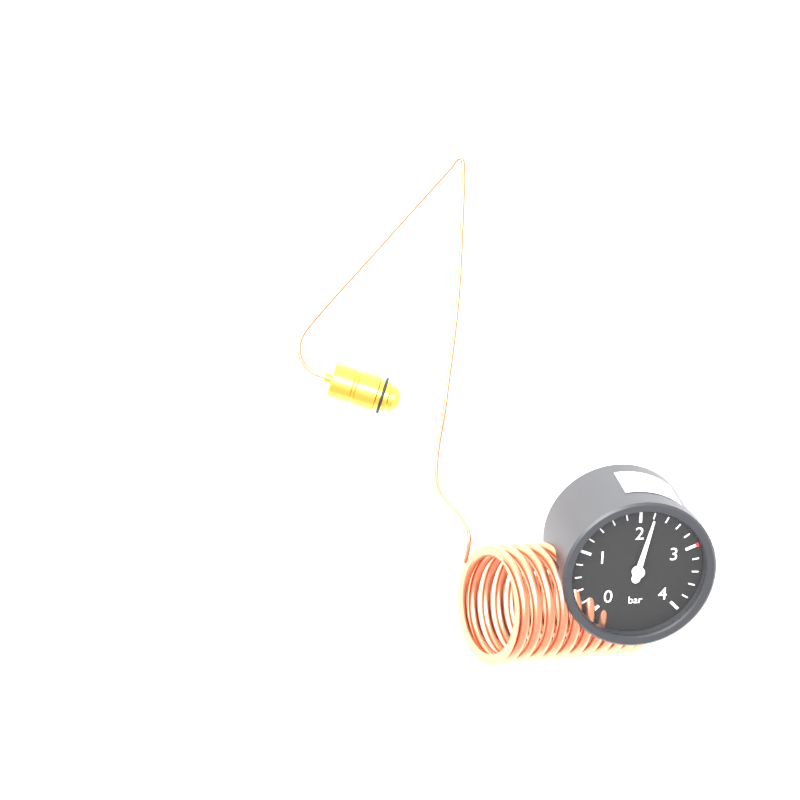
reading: 2.2 bar
